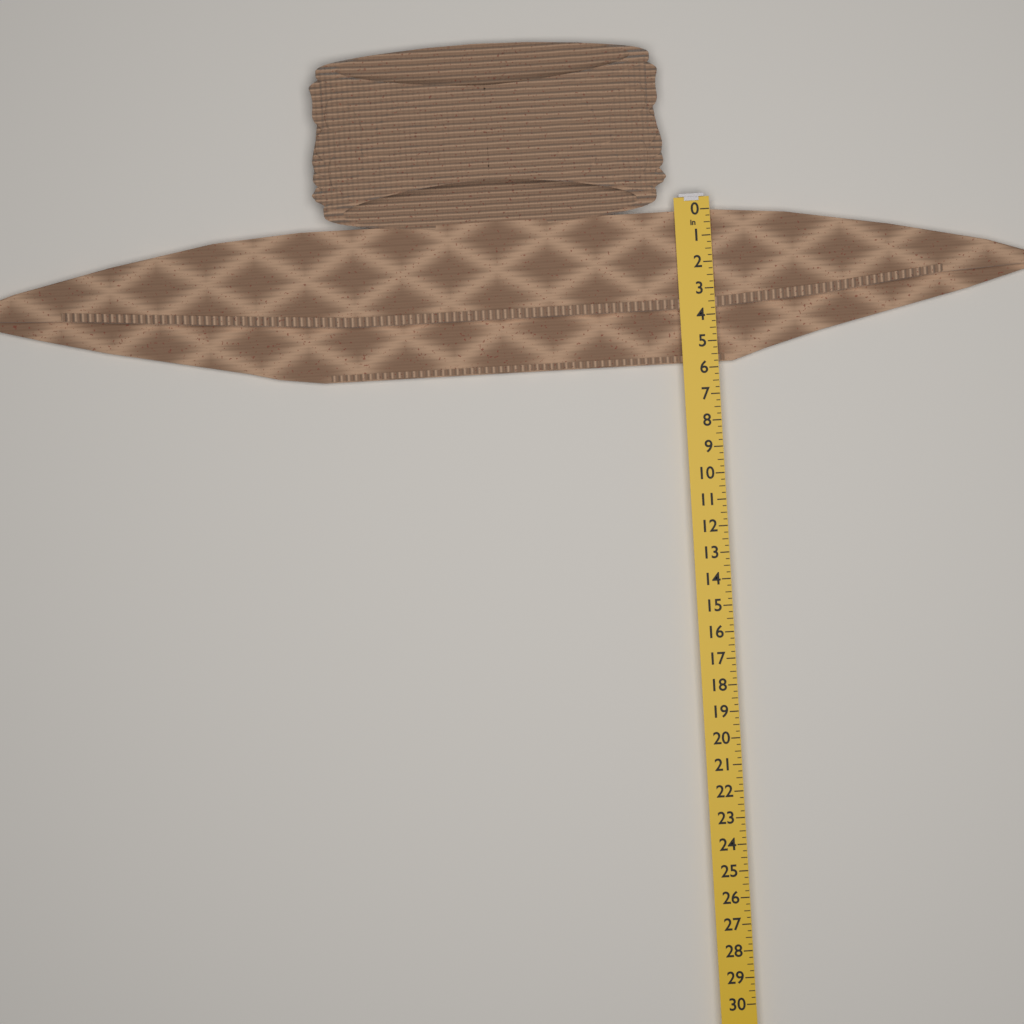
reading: 5.75 in
